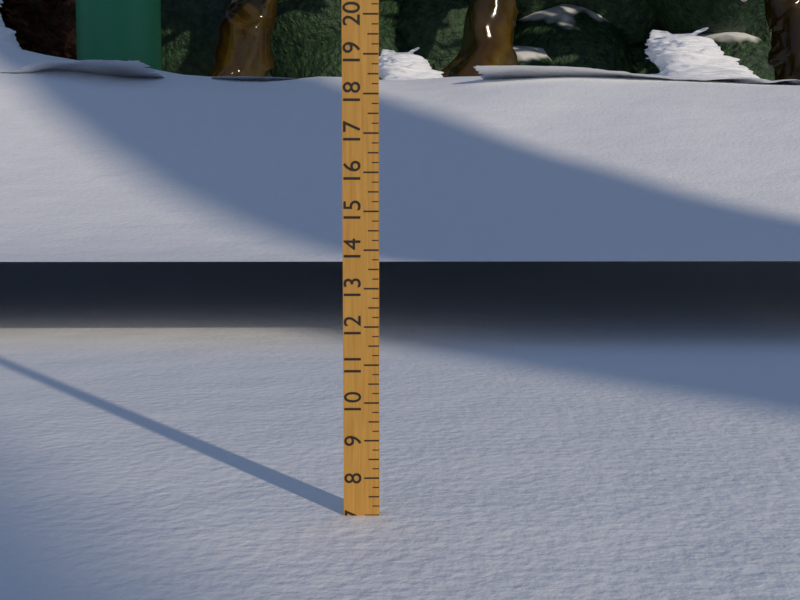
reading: 7.00 (no unit)
